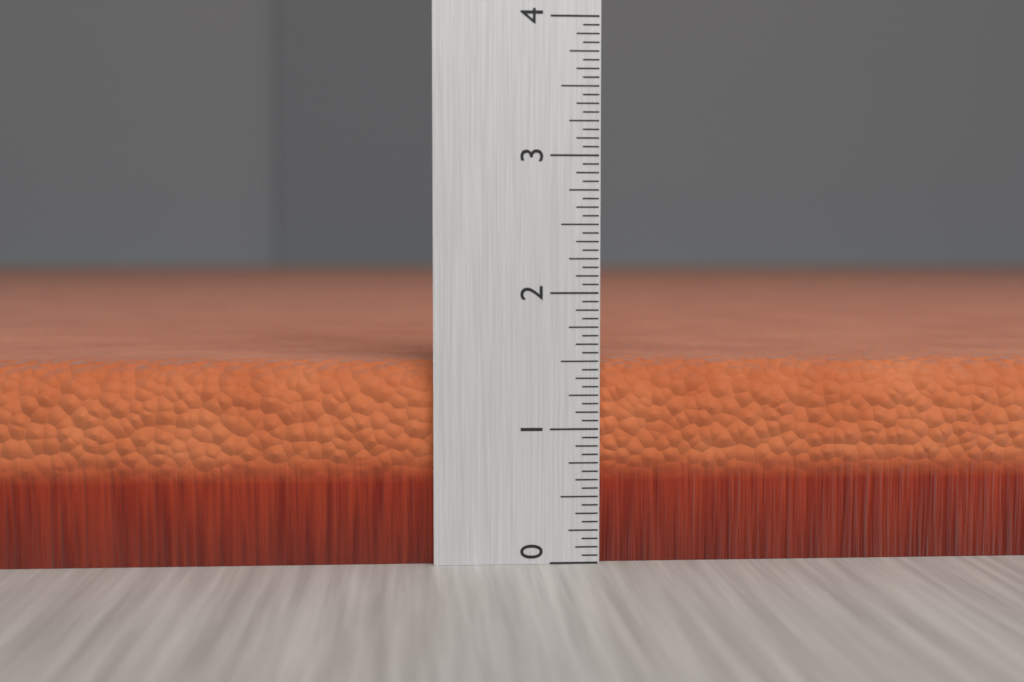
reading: 1.5000 (no unit)
